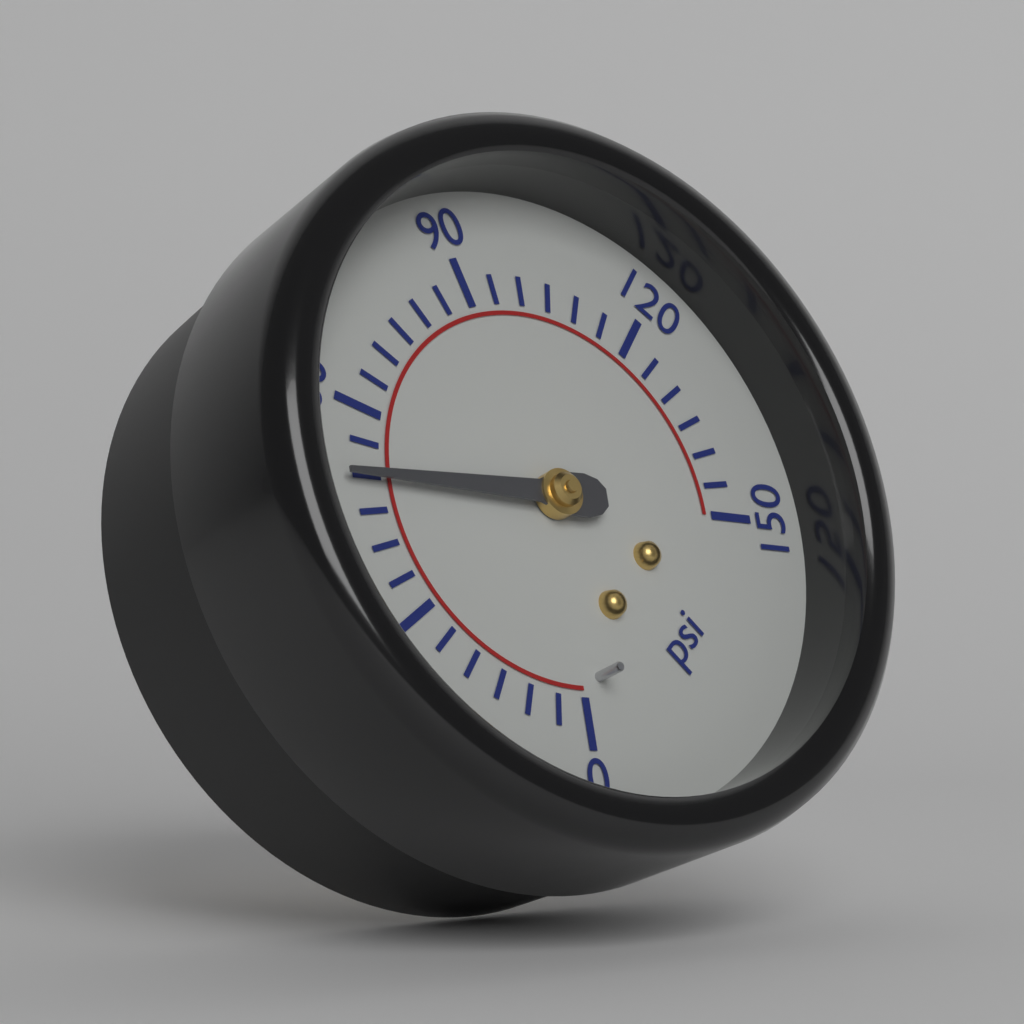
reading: 50 psi
